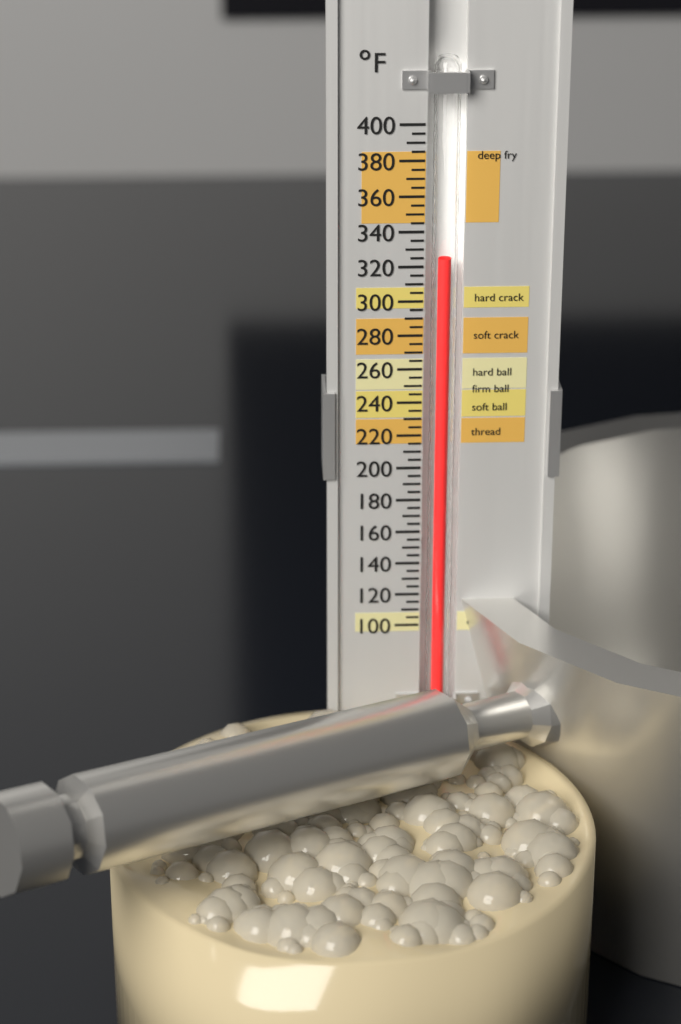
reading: 325 °F
